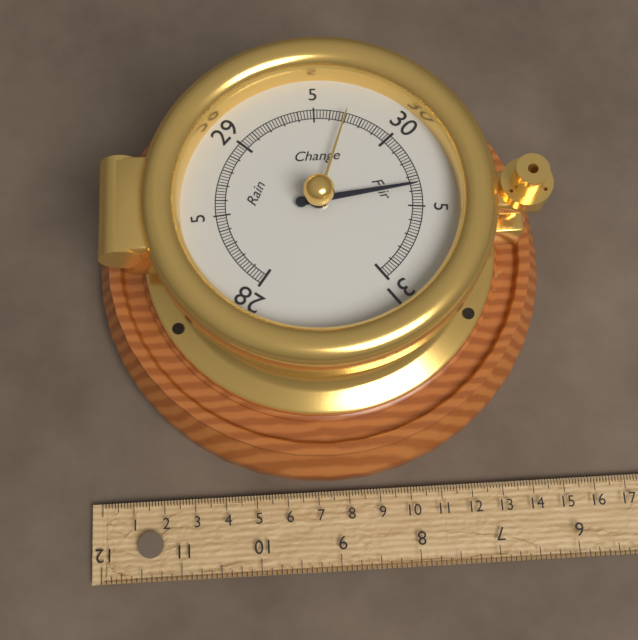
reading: 30.36 inHg
